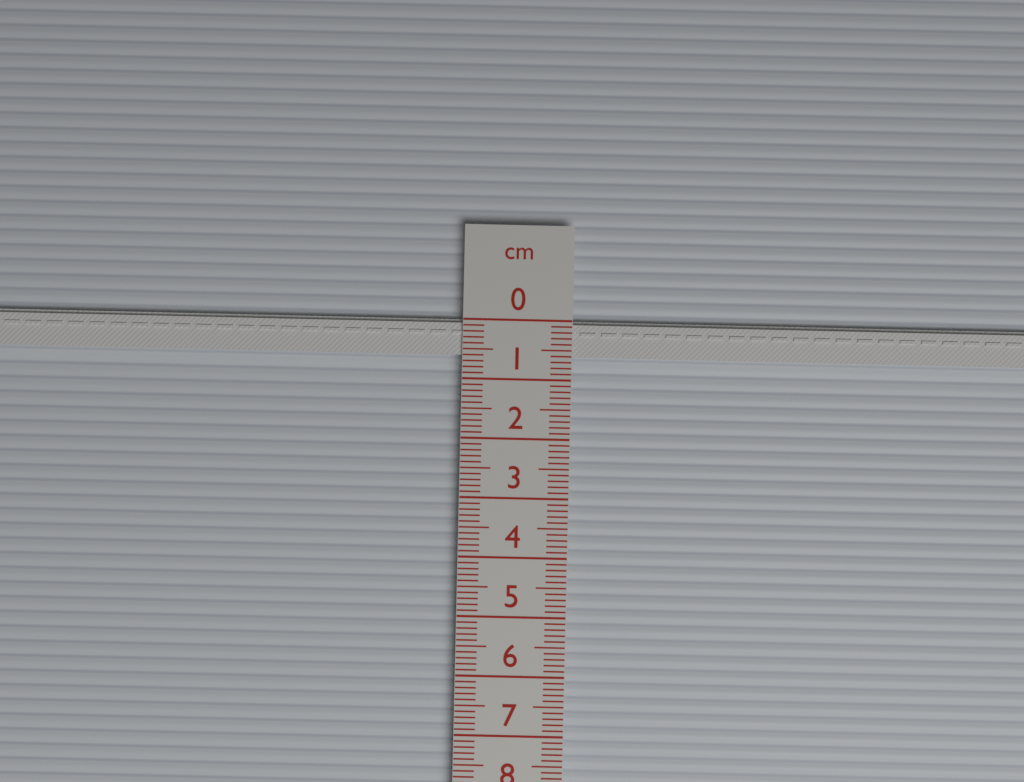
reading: 0.6 cm
